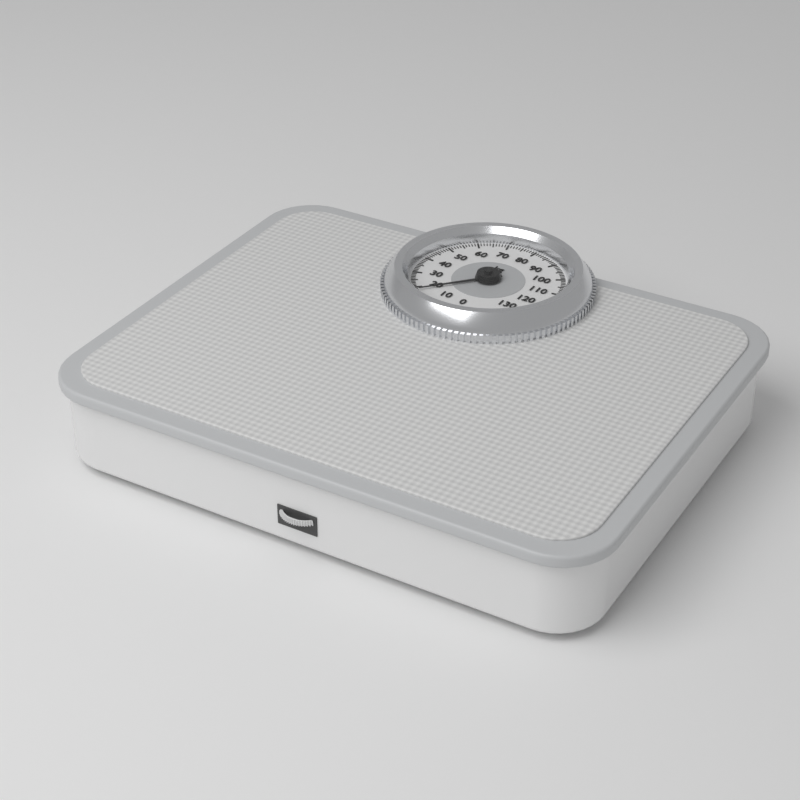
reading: 18 kg
